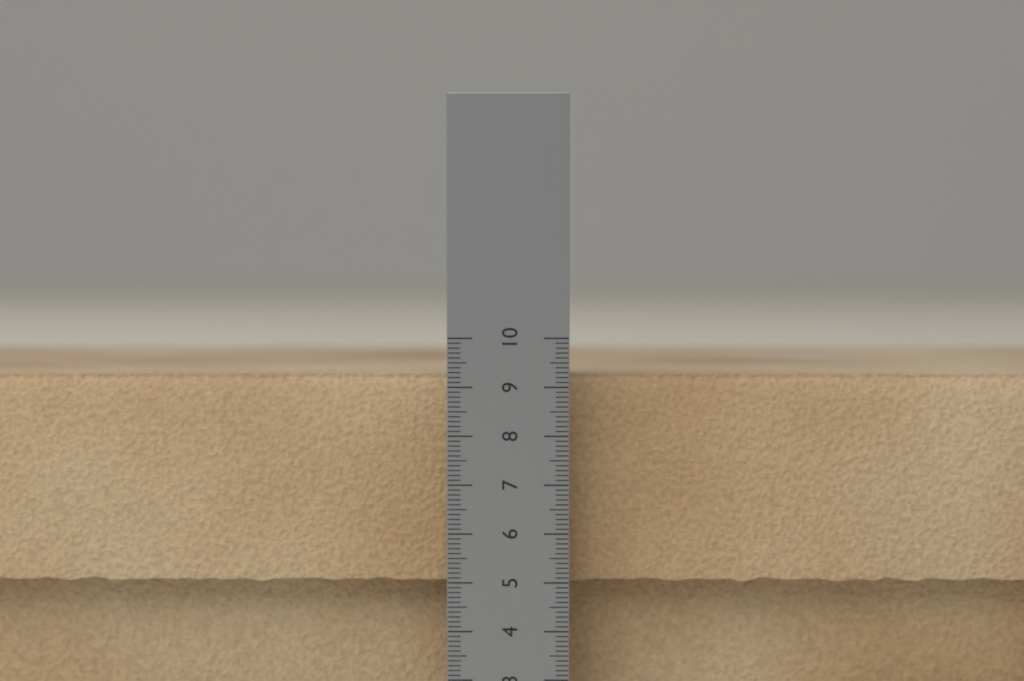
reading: 9.3 cm
